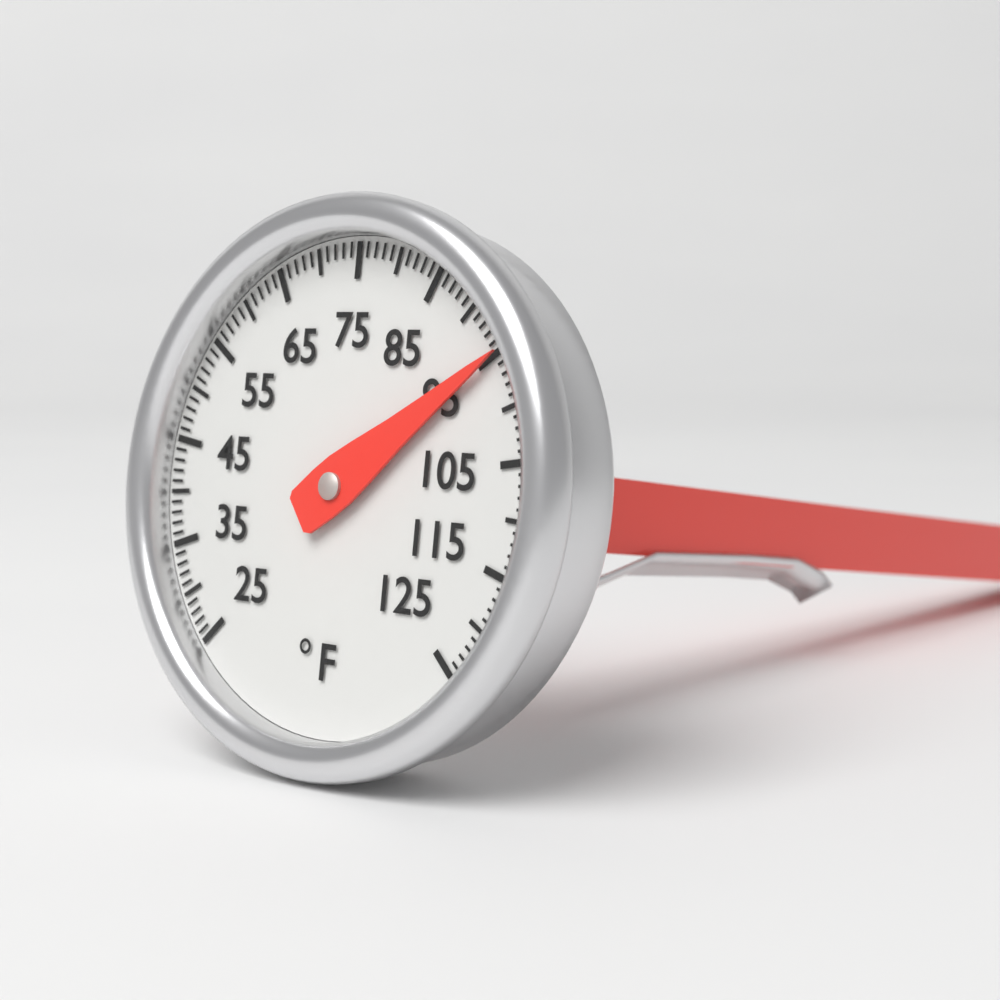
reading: 95 °F
